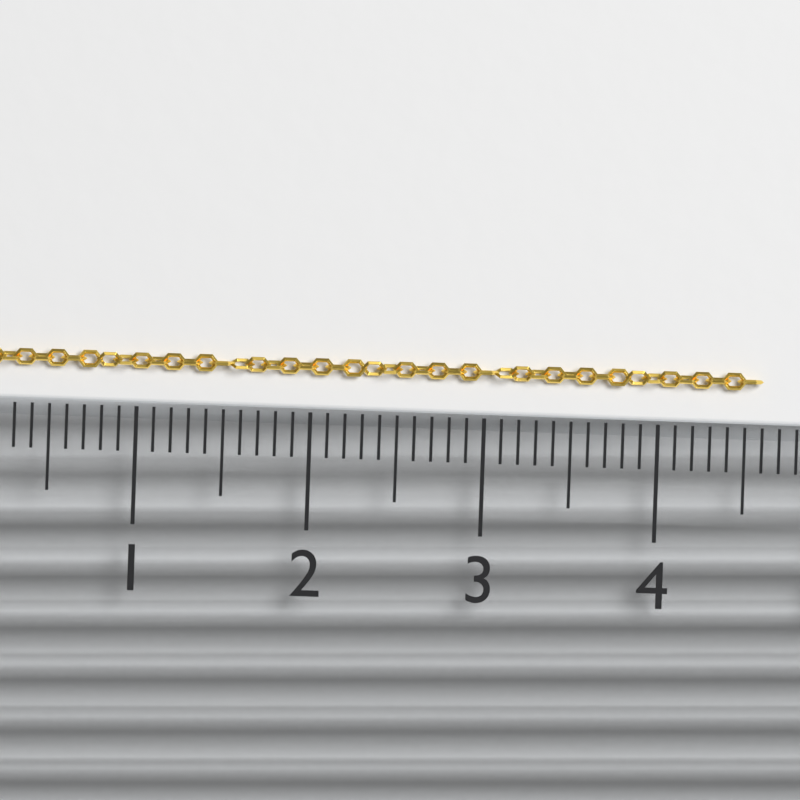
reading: 4.6 (no unit)
